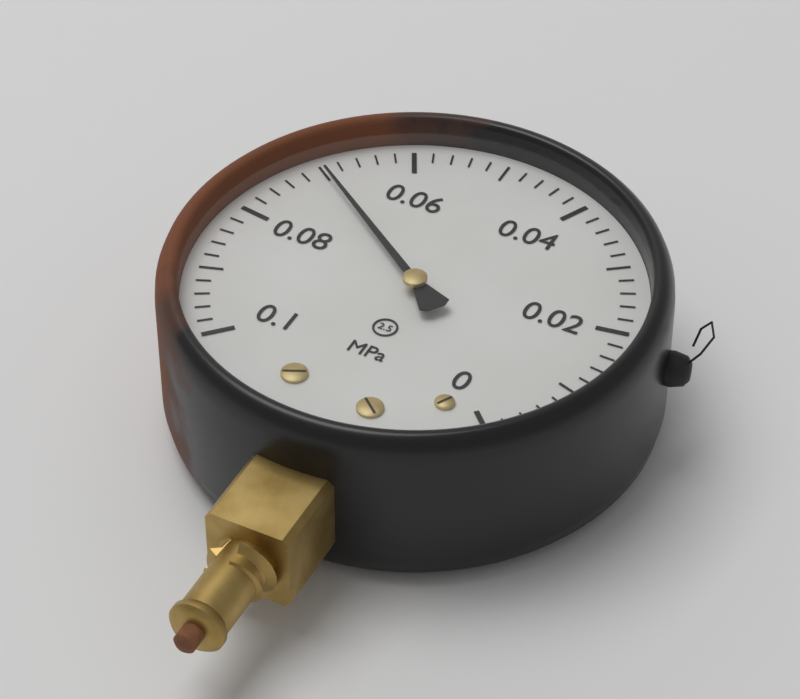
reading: 0.070 MPa
